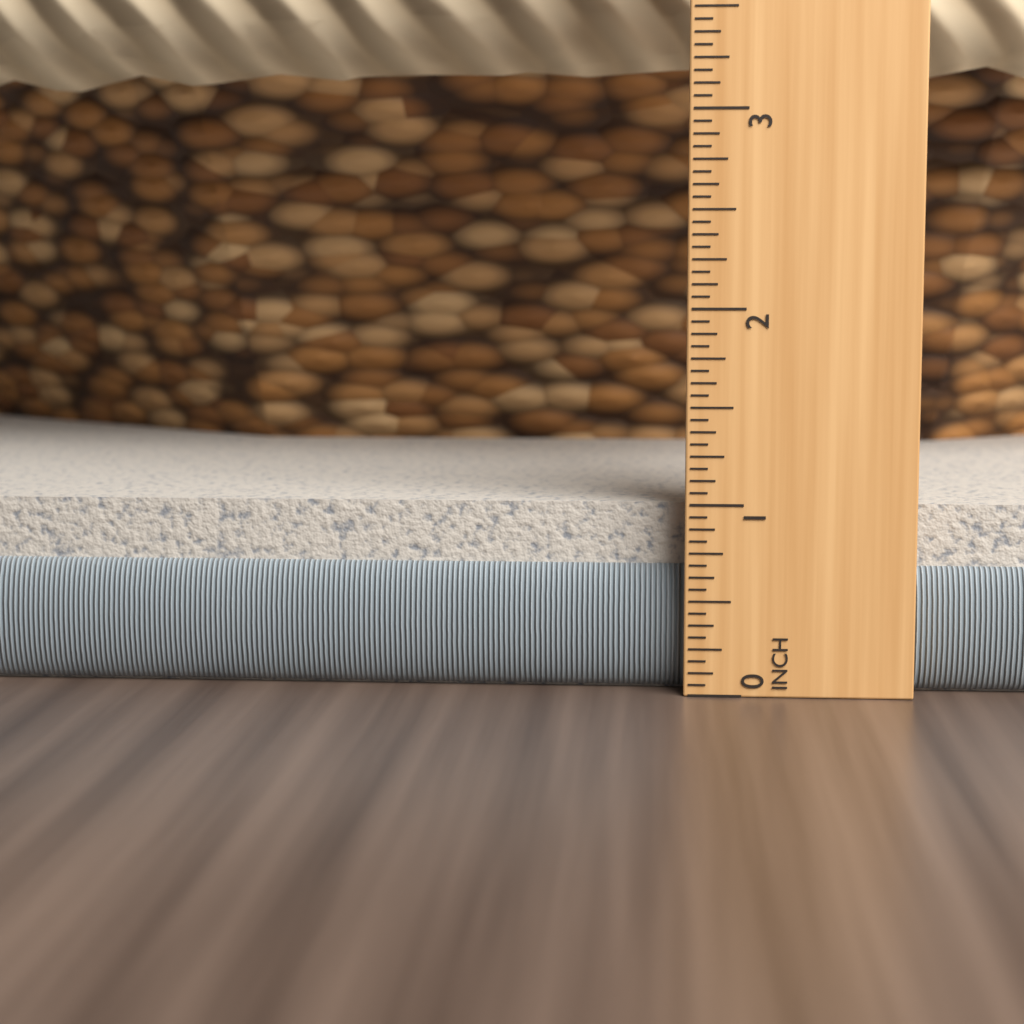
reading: 1.0000 in
